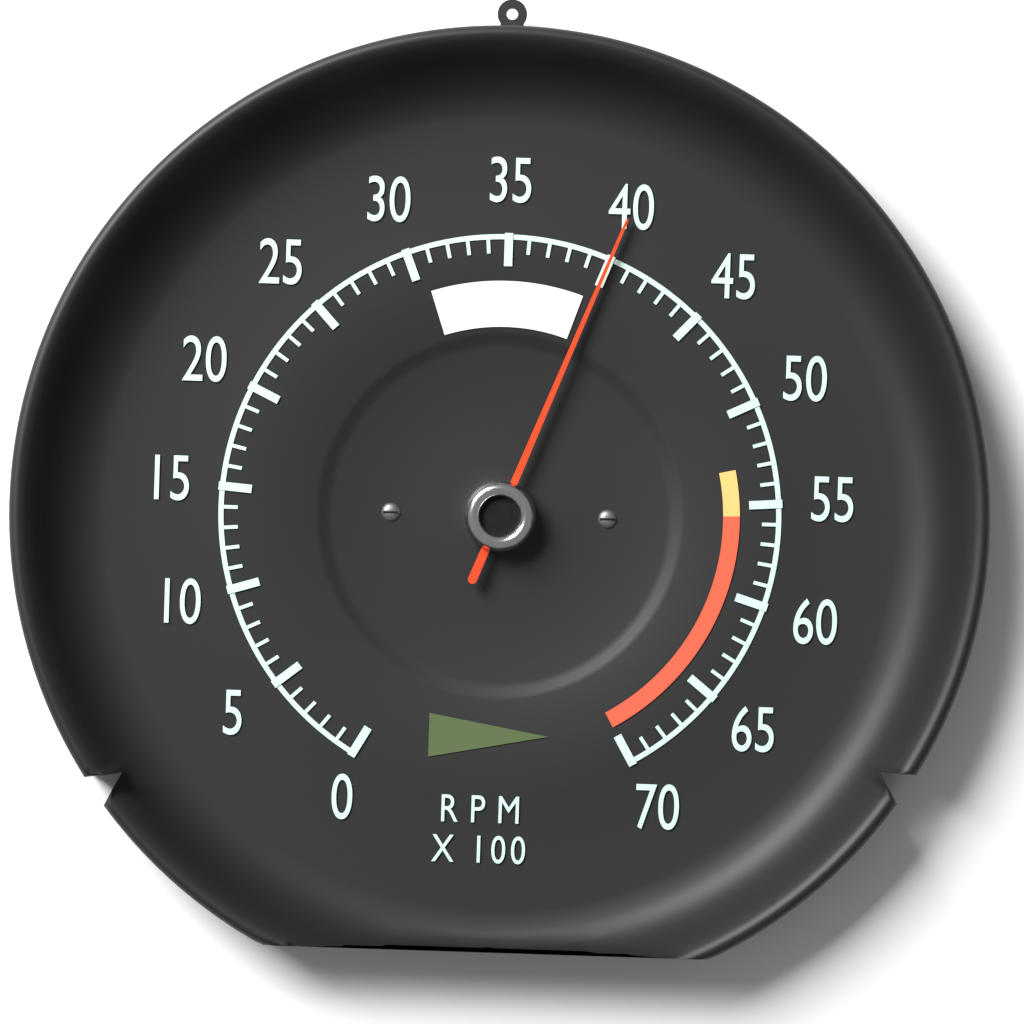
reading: 4000 RPM
